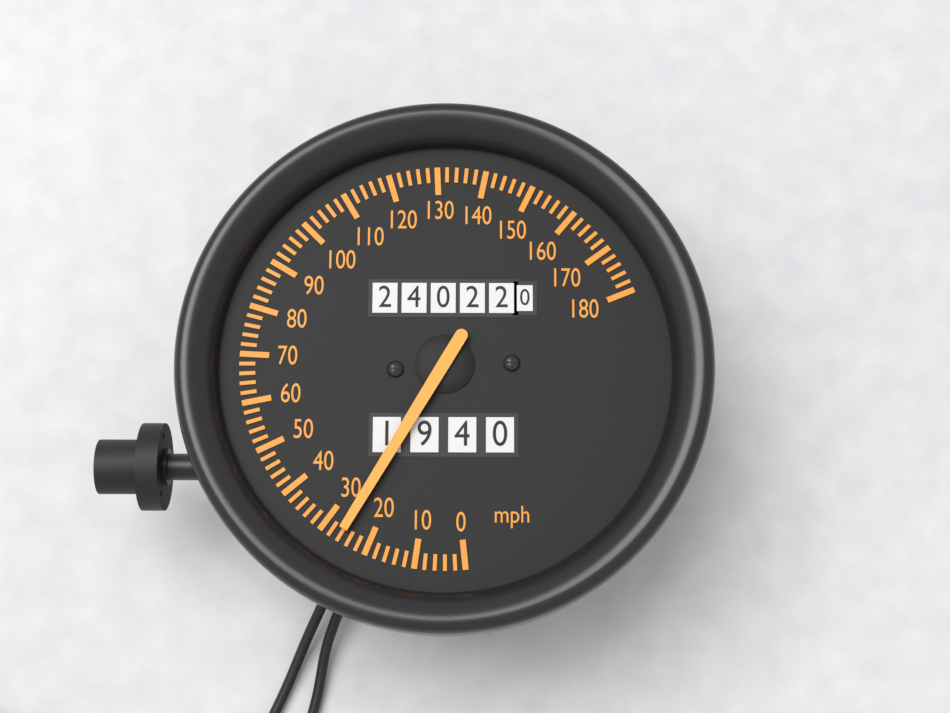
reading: 26 mph
